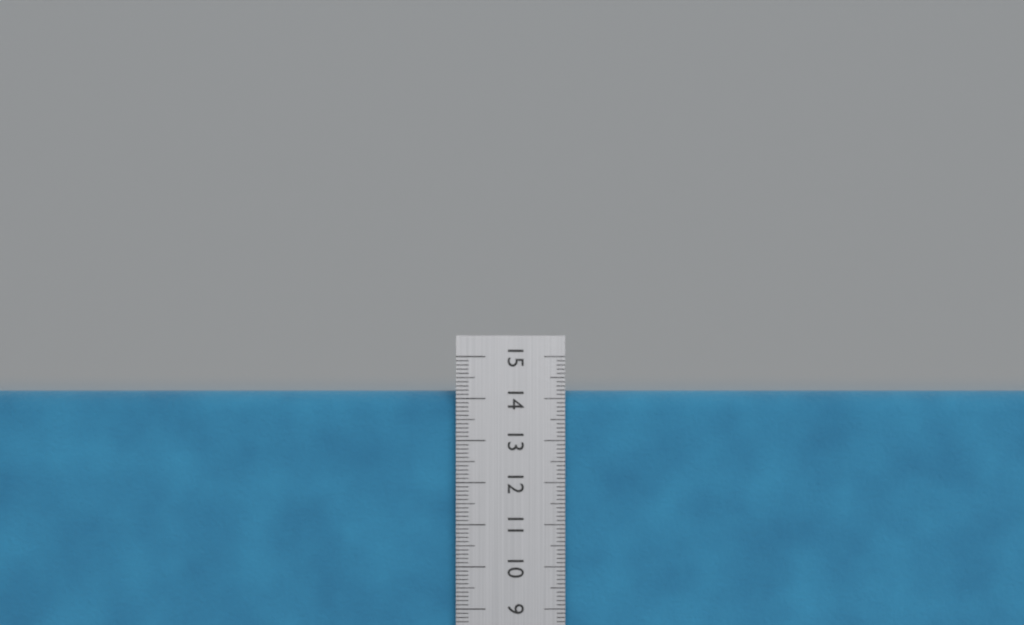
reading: 14.2 cm
